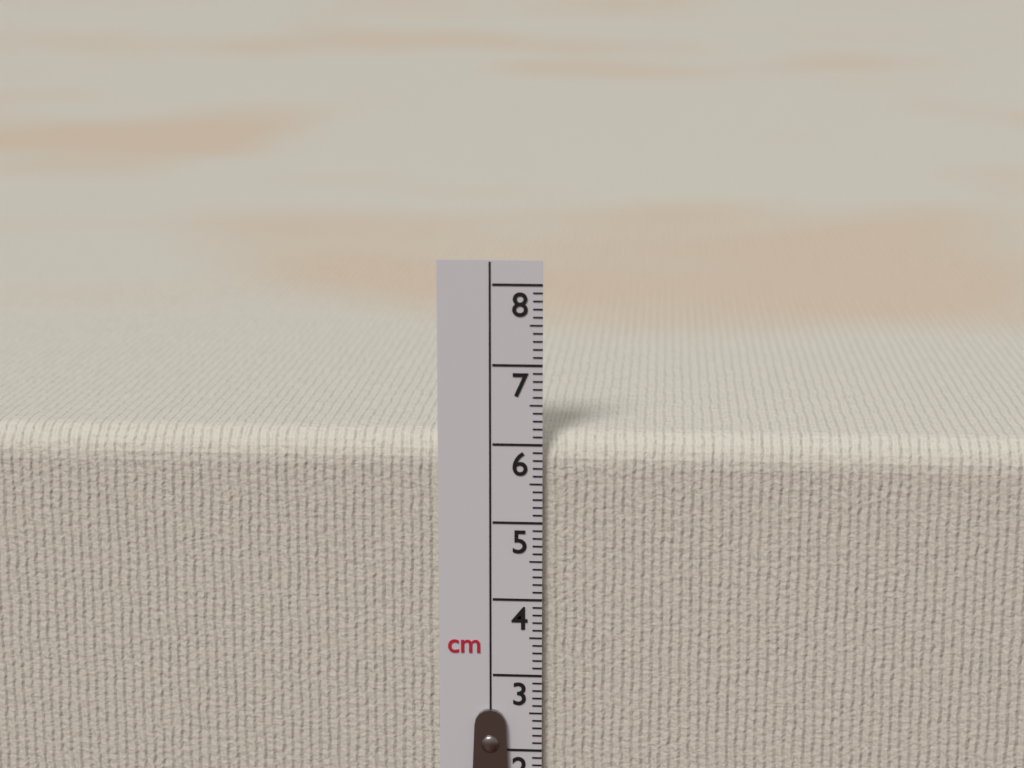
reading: 6.1 cm
